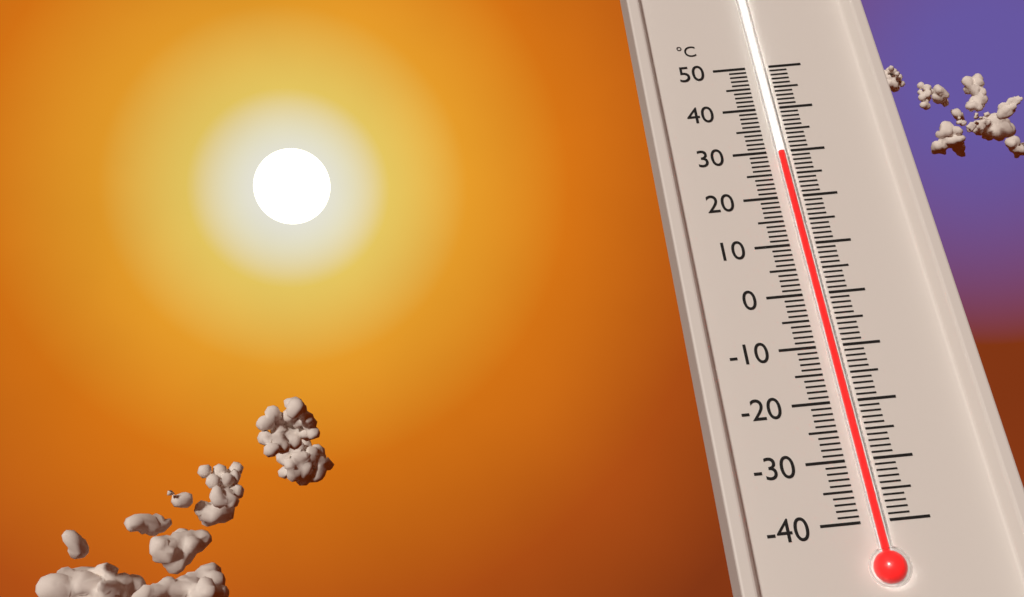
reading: 29 °C
